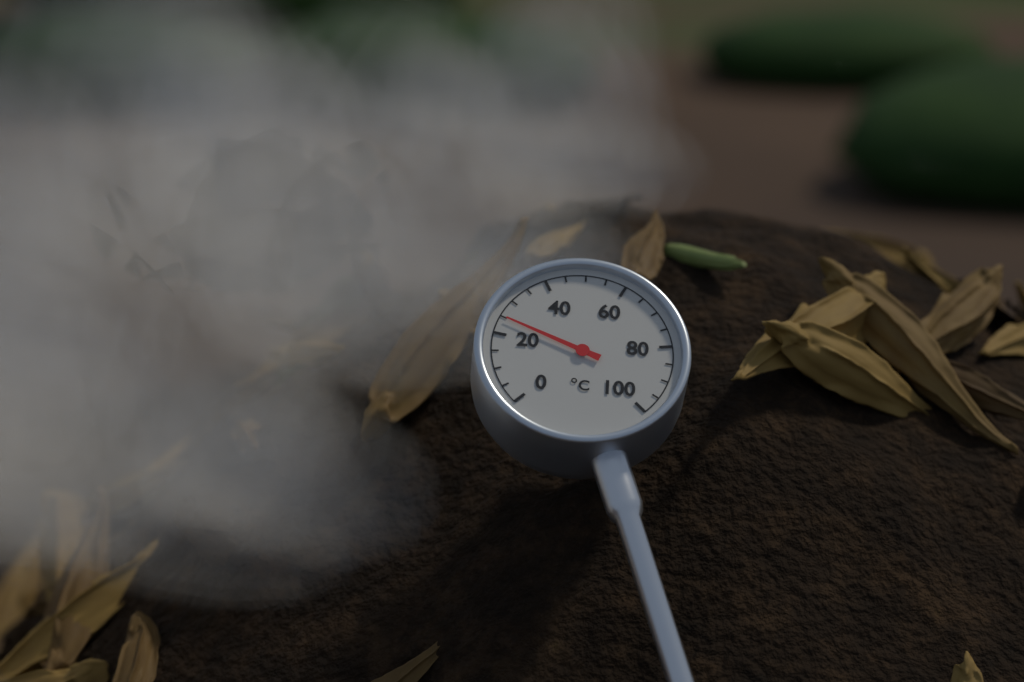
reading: 25 °C
